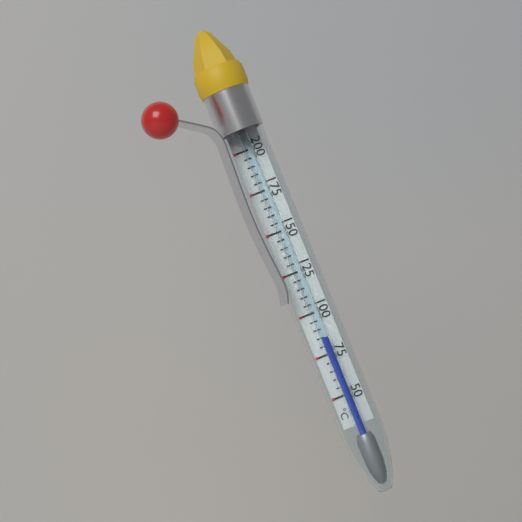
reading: 85 °C
